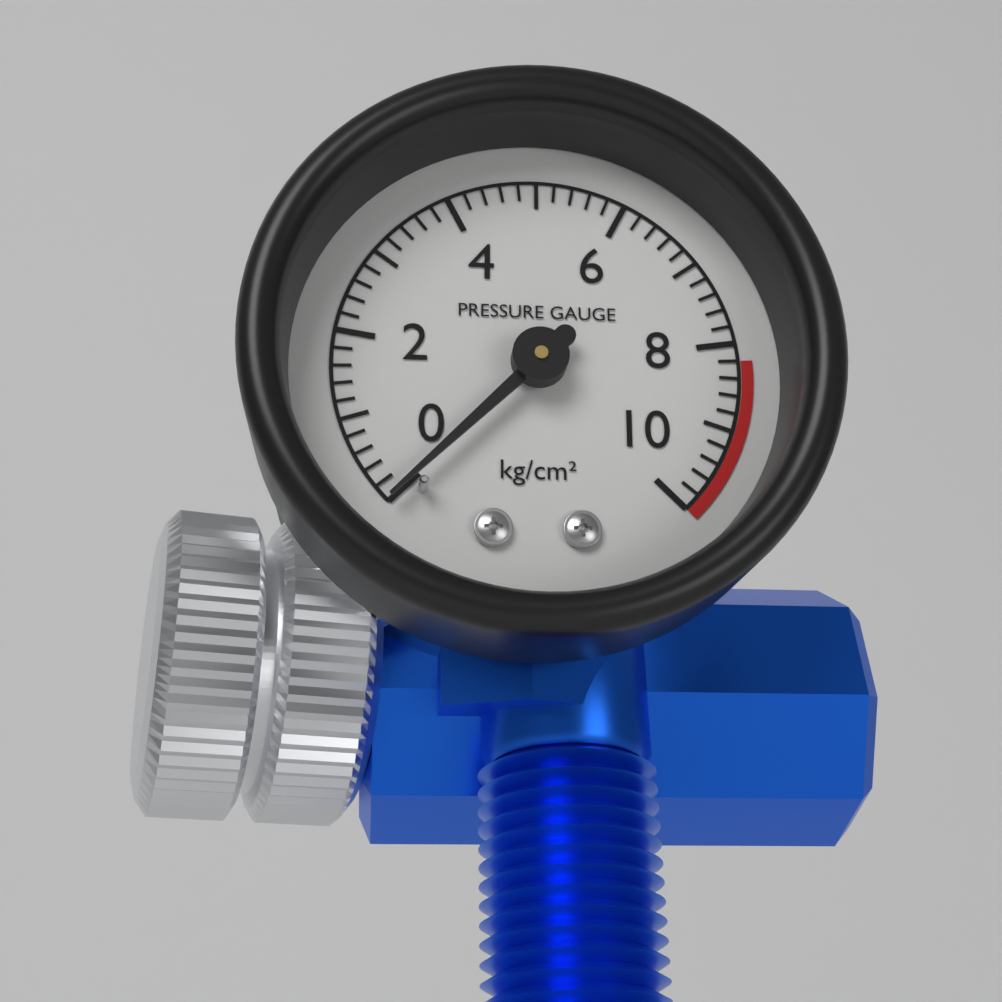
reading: 0.0 kg/cm²
